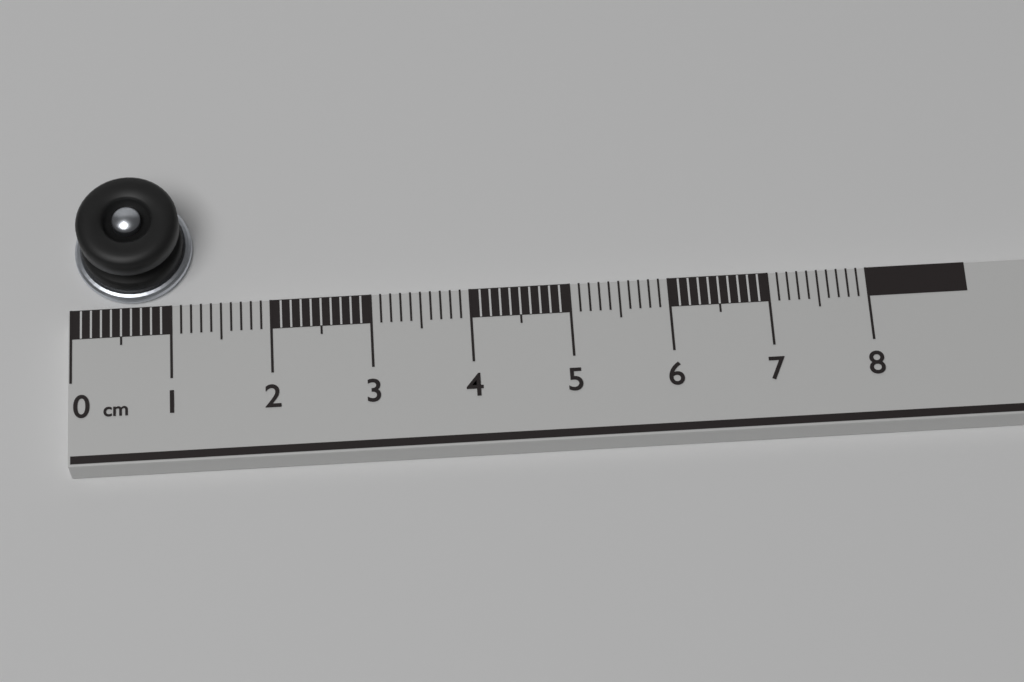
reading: 1.2 cm
